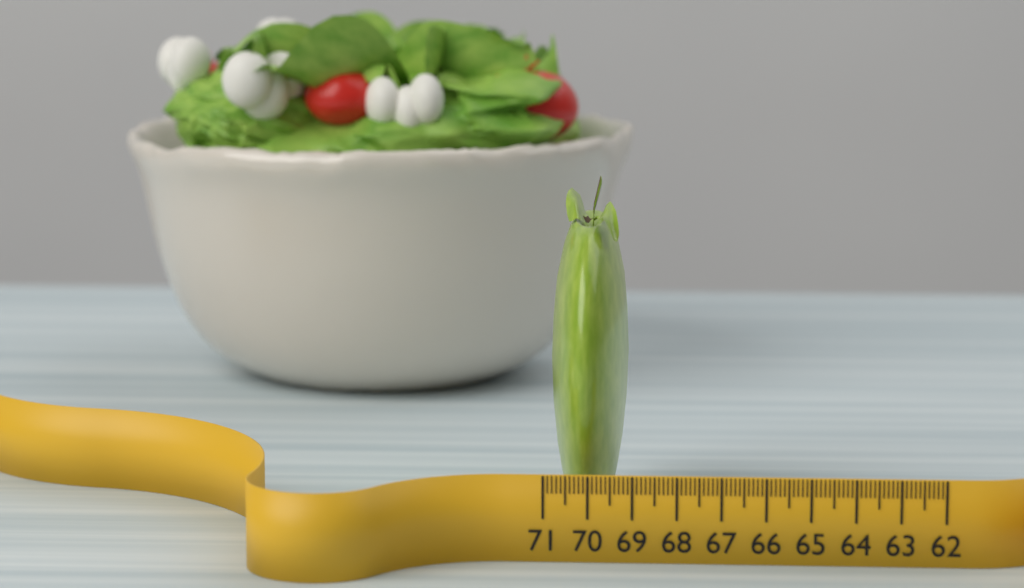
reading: 69.2 (no unit)
